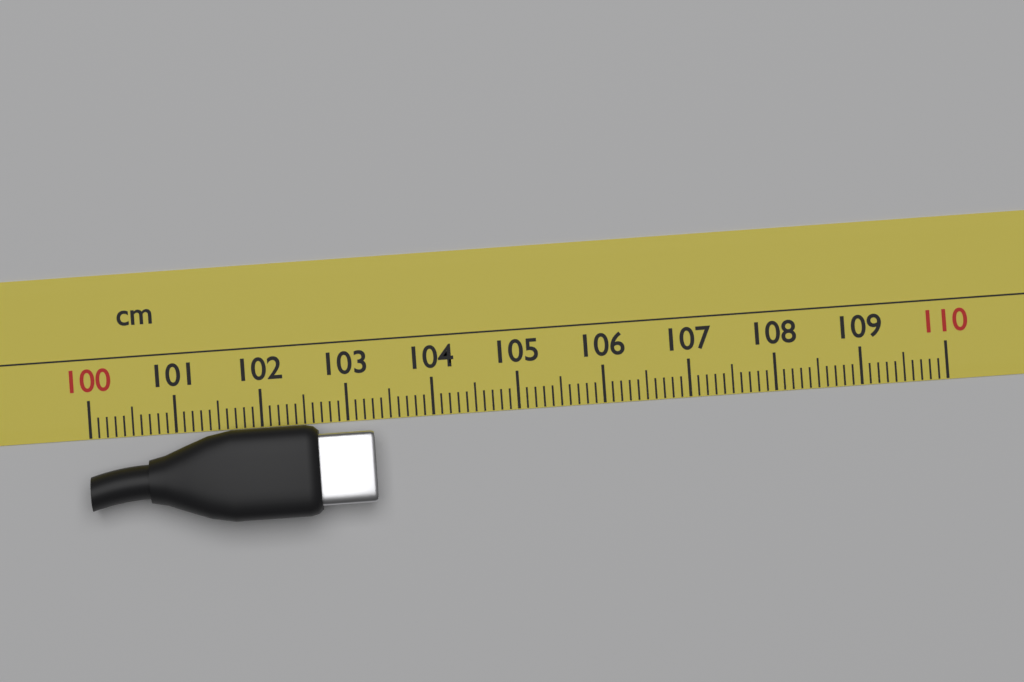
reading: 103.3 cm
